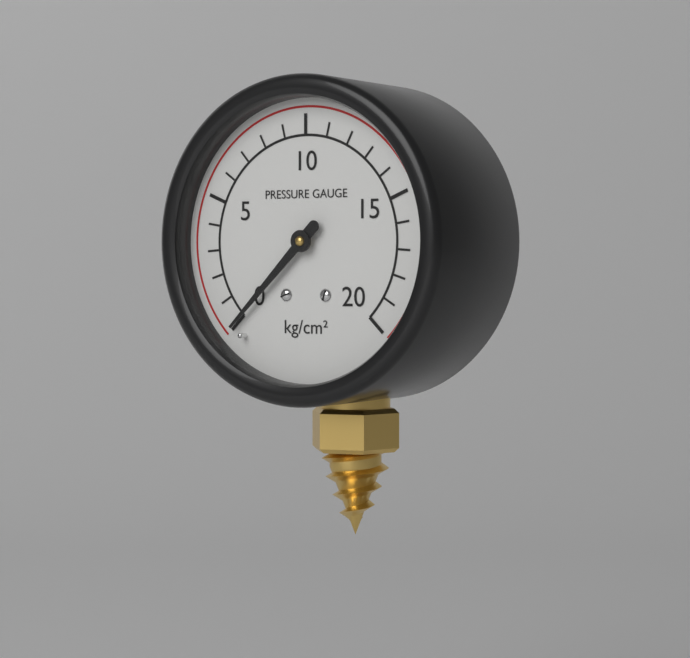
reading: 0 kg/cm²
